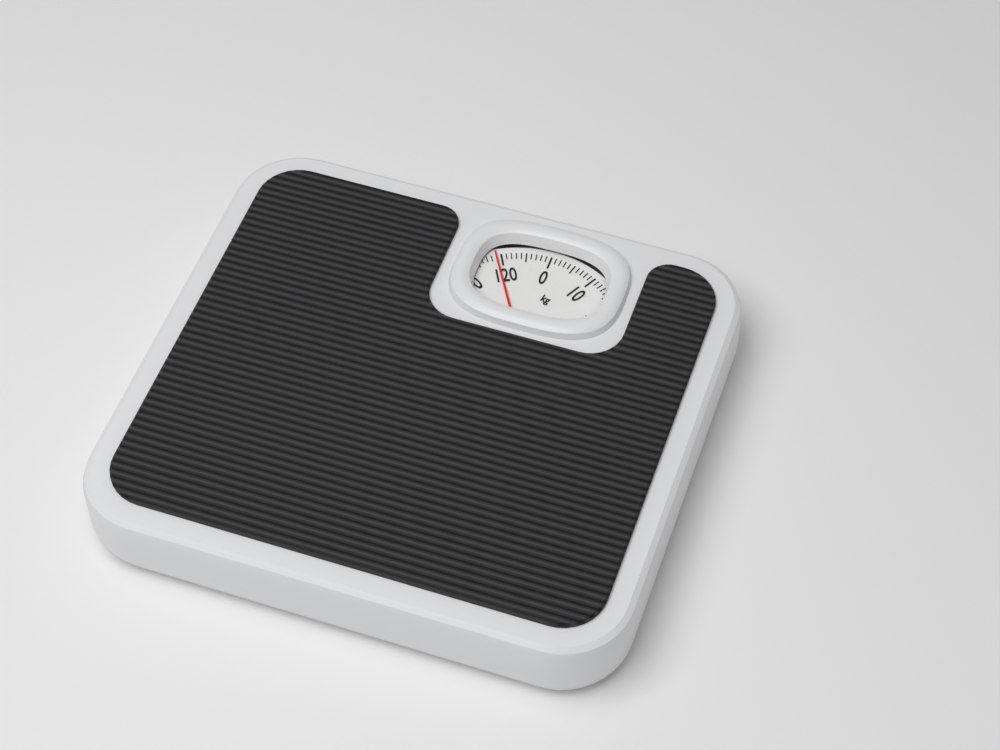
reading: 119 kg
